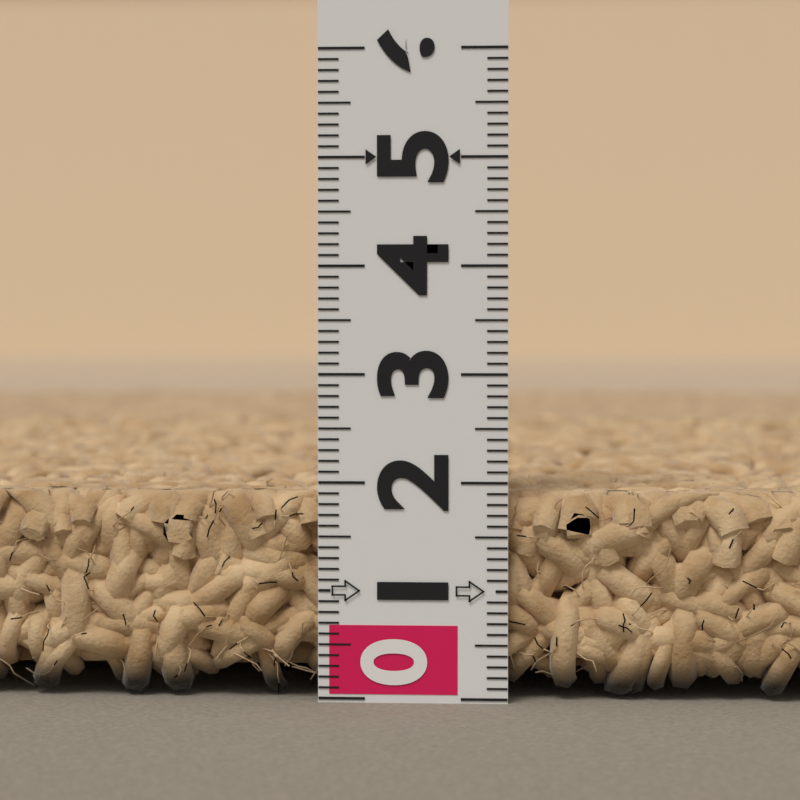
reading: 1.9 (no unit)
